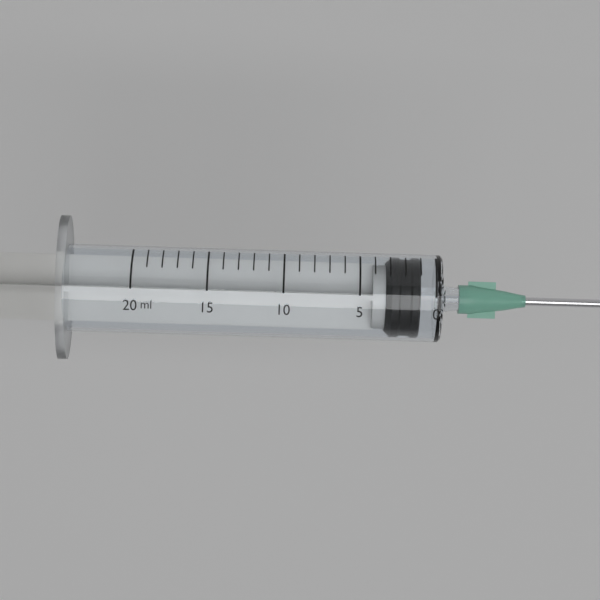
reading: 1 ml
